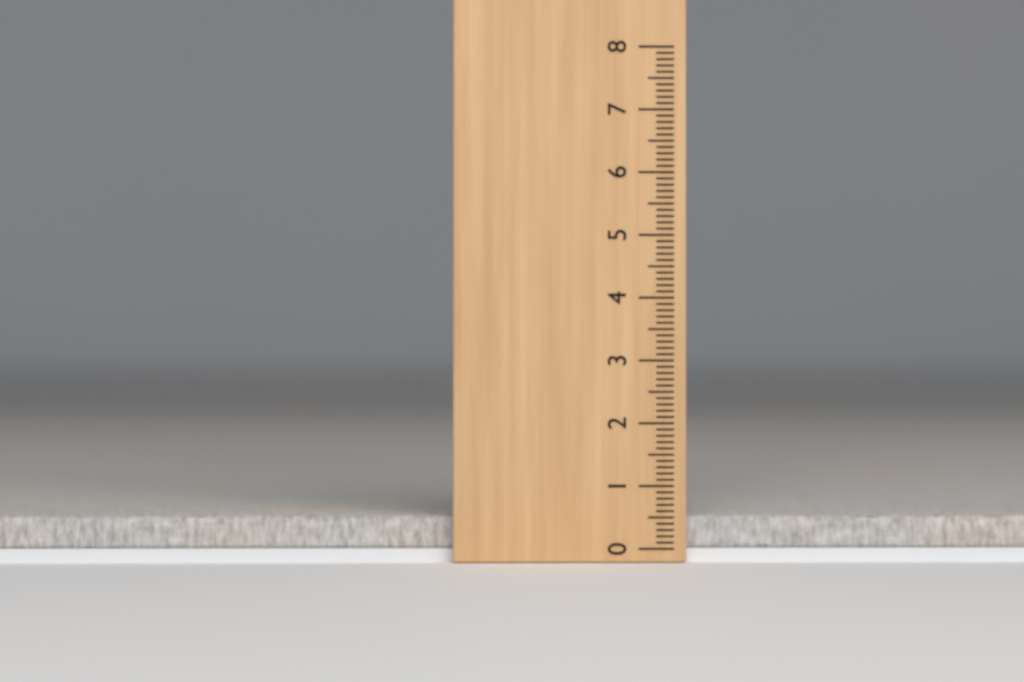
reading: 0.5 (no unit)
